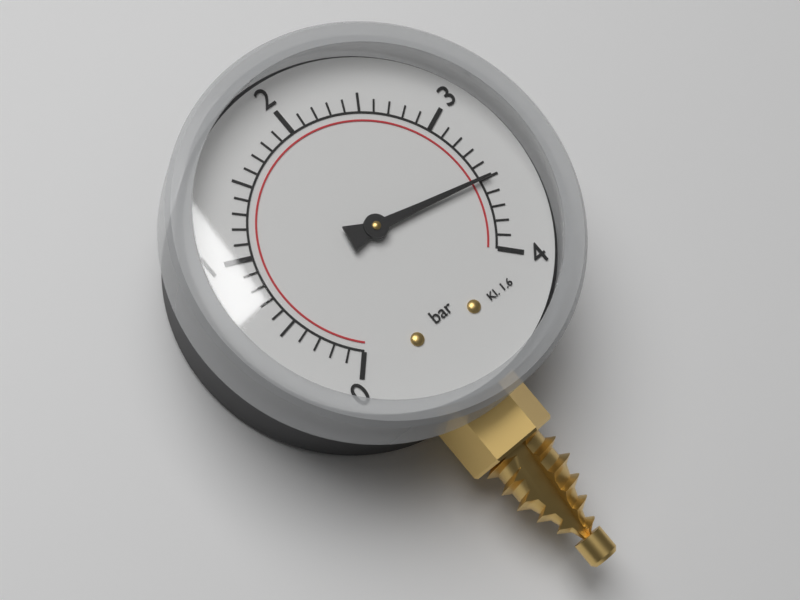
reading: 3.5 bar
